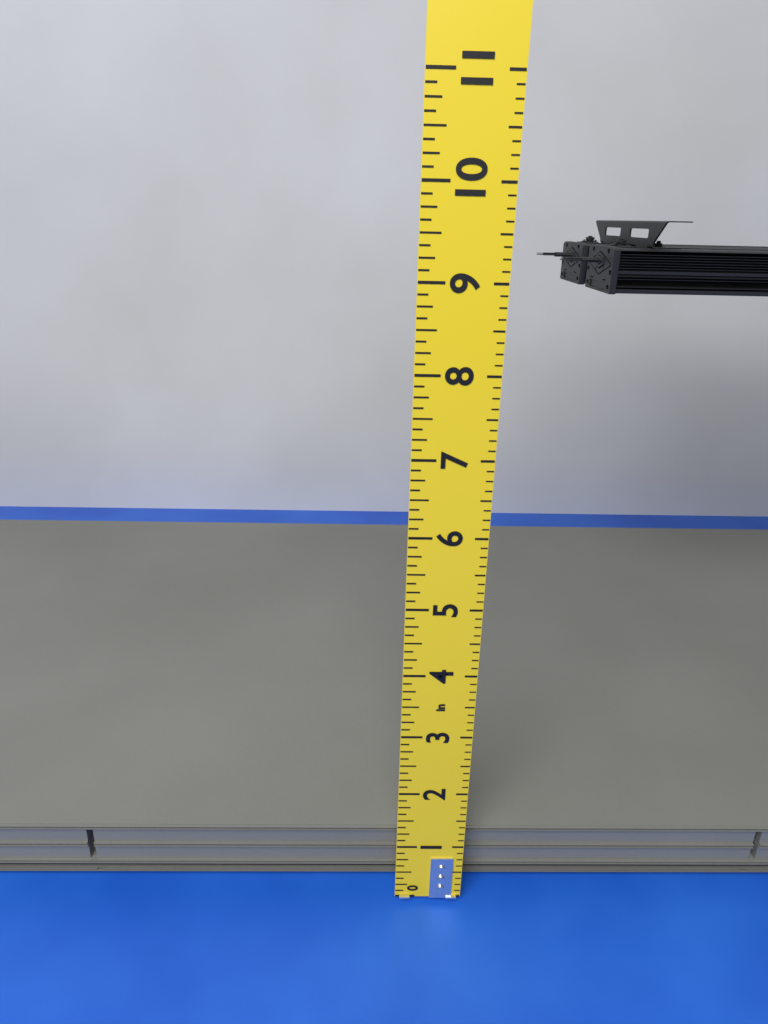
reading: 1.000 in
